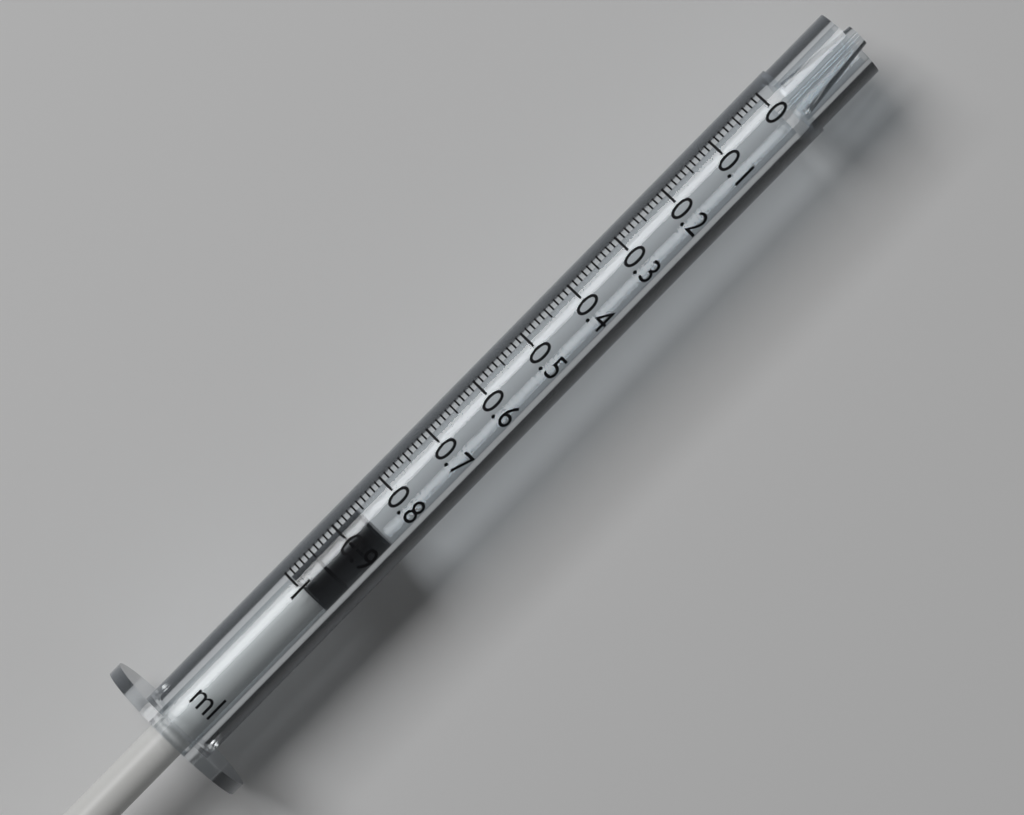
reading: 0.86 ml
